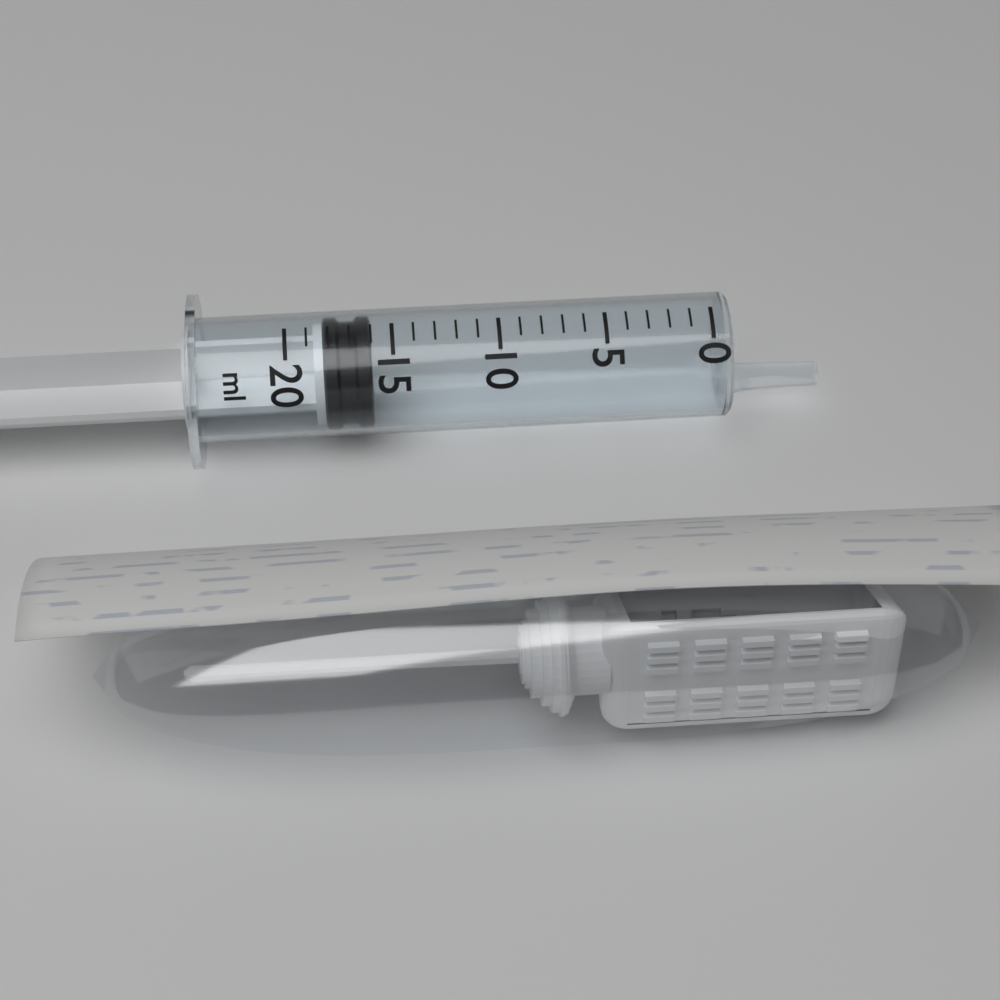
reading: 16 ml
